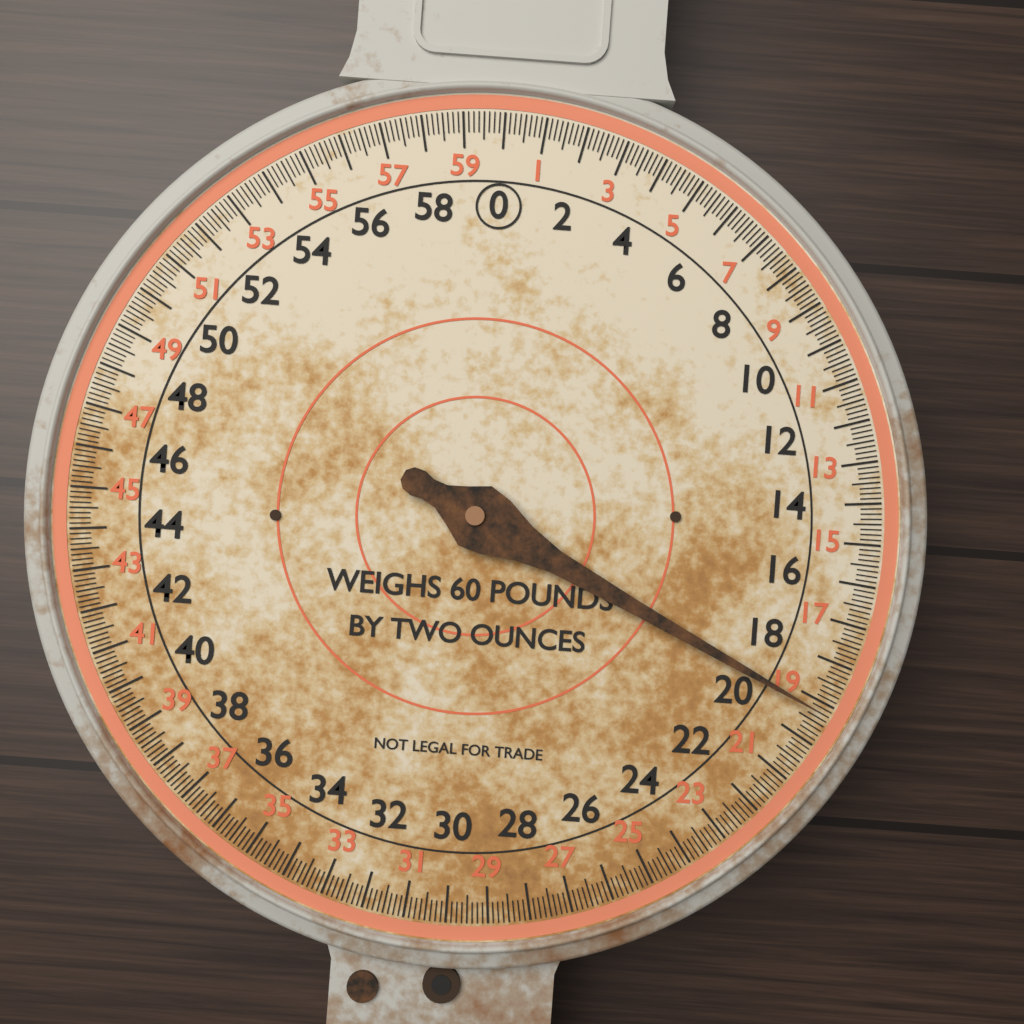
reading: 19.250 lb
